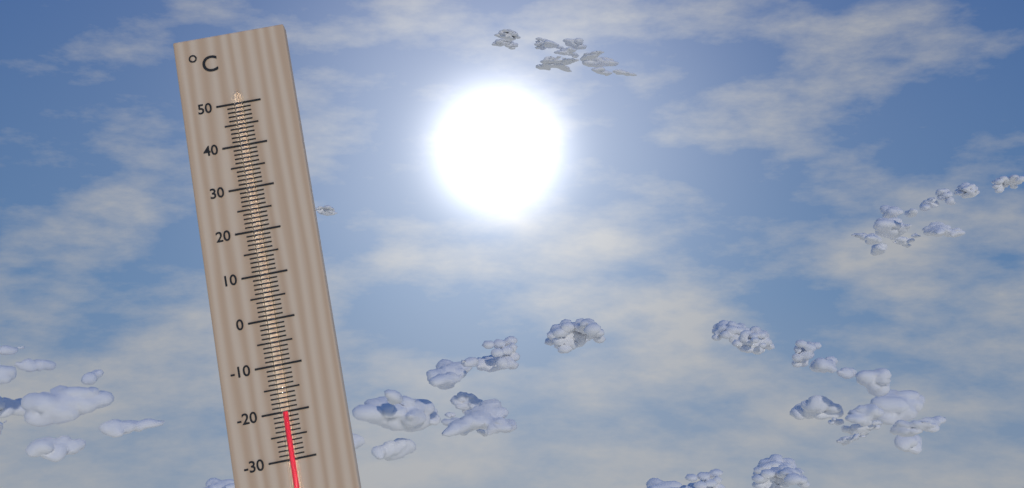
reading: -20 °C
